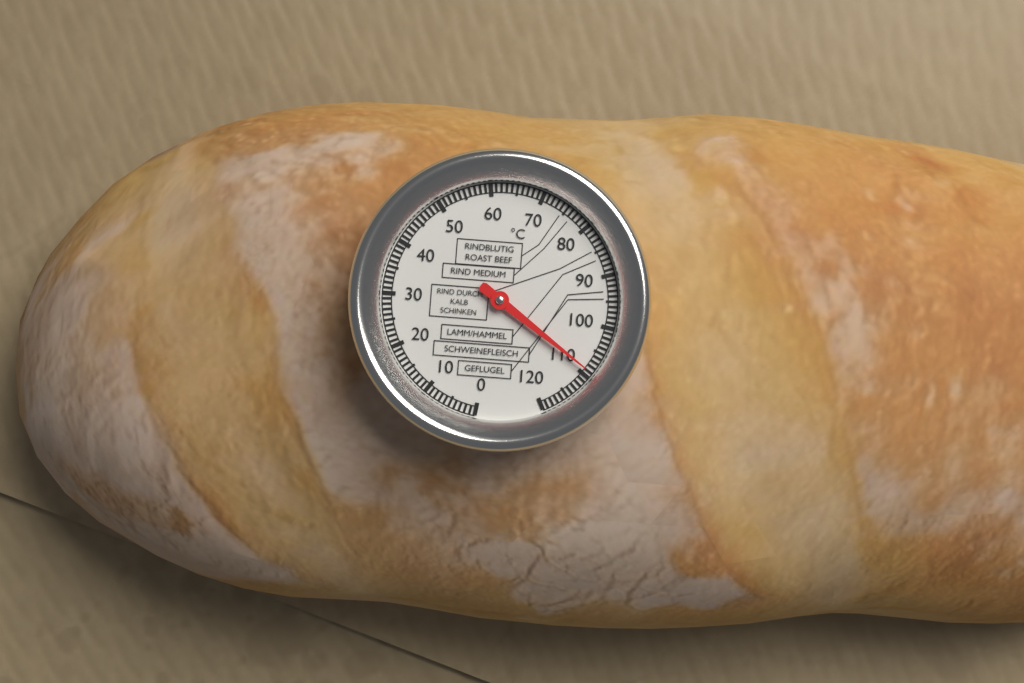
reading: 109 °C
